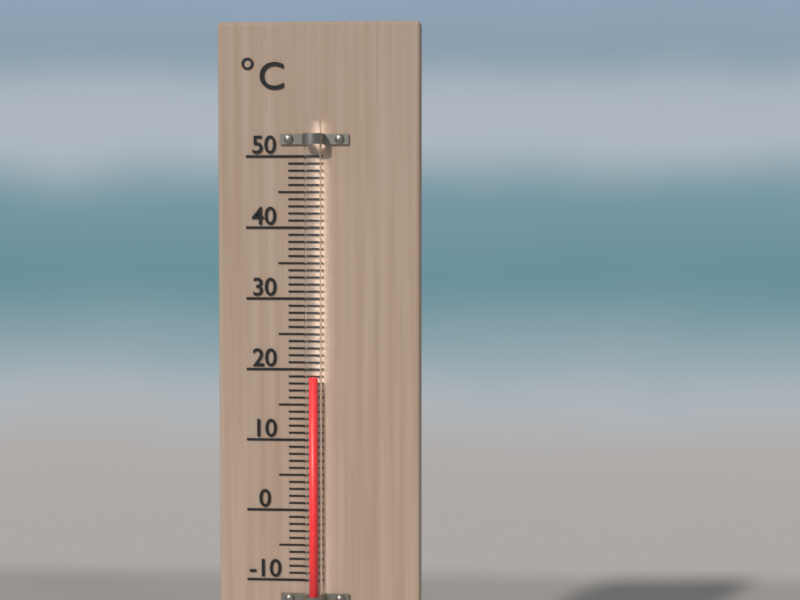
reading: 19 °C
